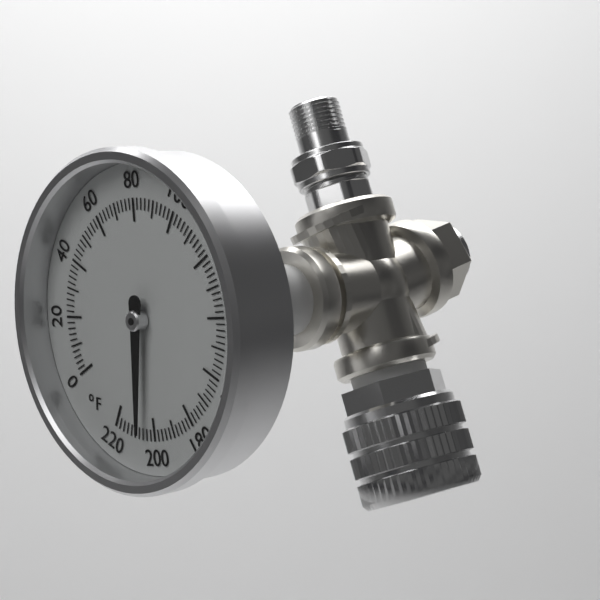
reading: 206 °F
